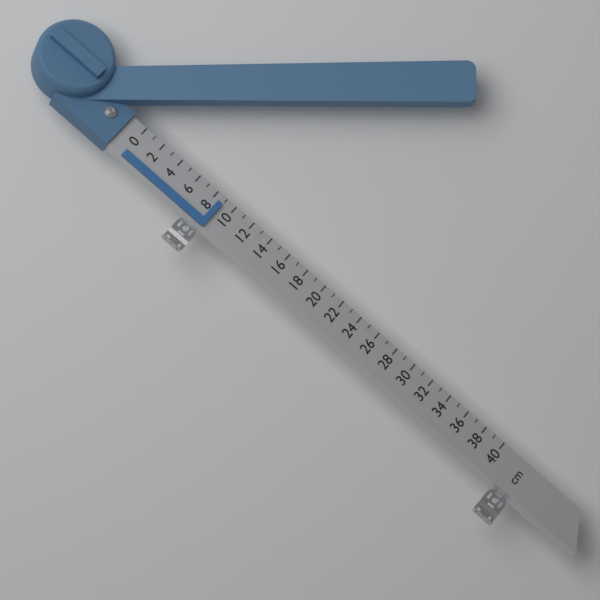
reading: 9 cm
